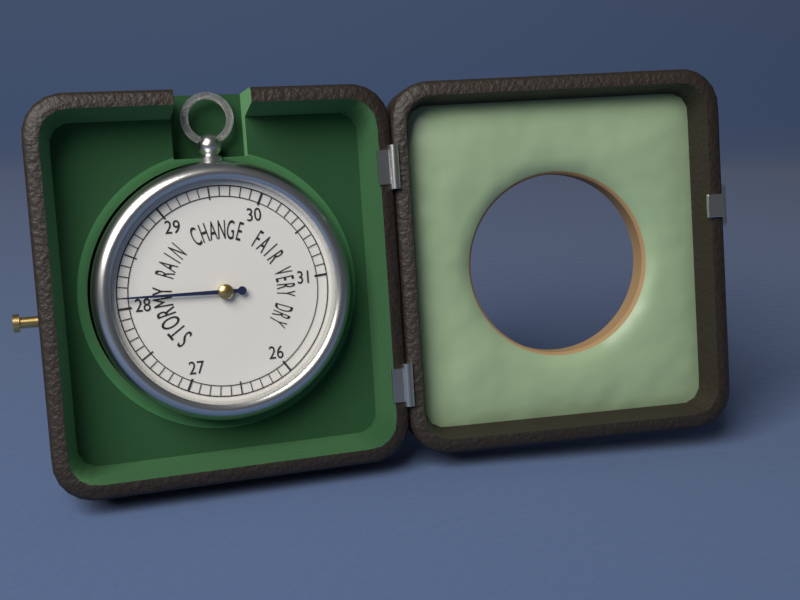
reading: 28.1 (no unit)
